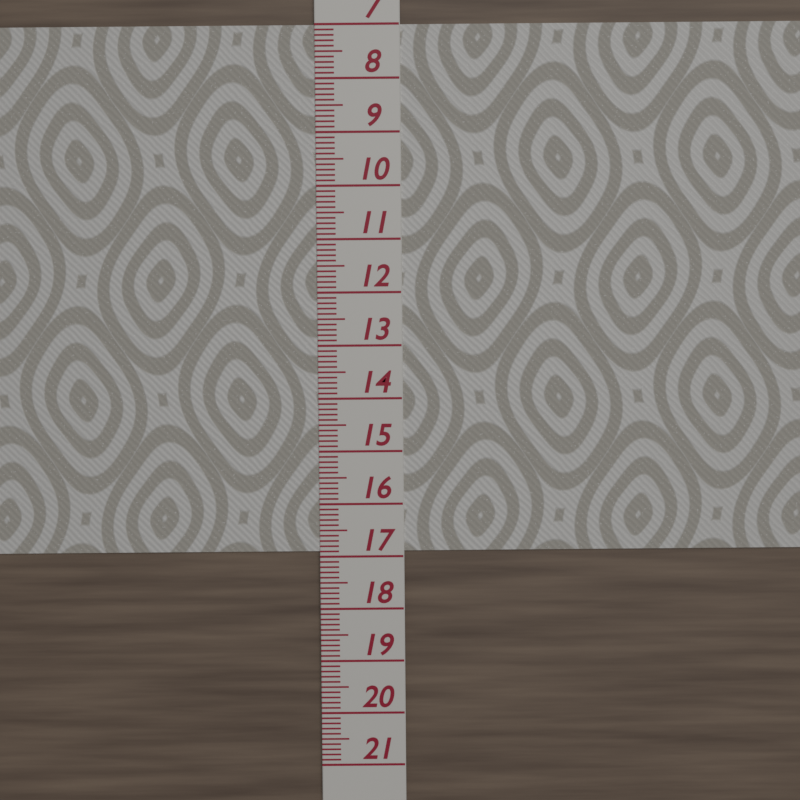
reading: 16.9 (no unit)
